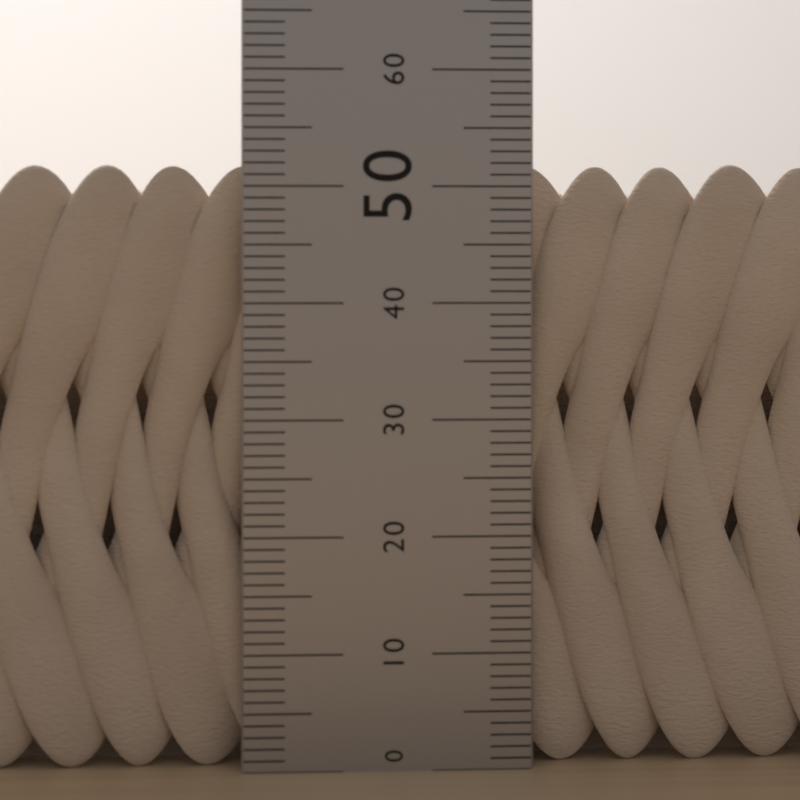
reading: 52 (no unit)
